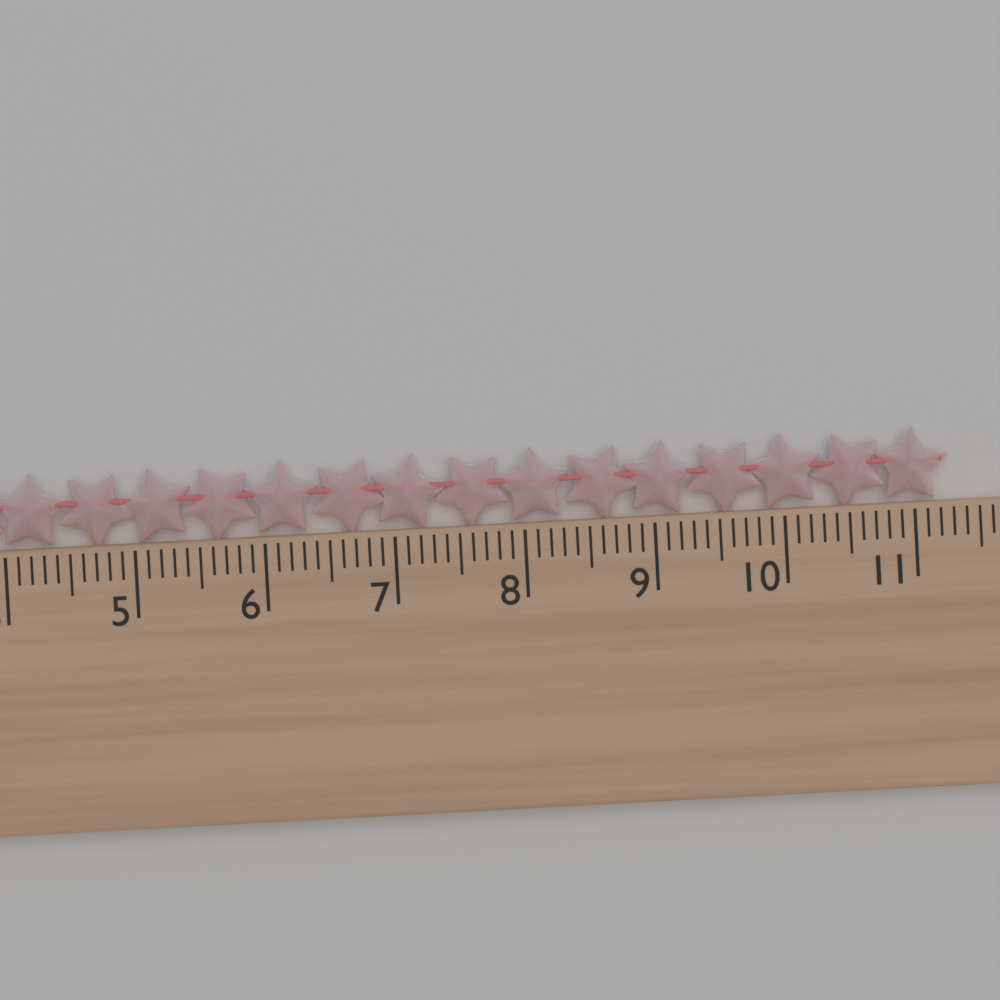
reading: 11.3 cm
